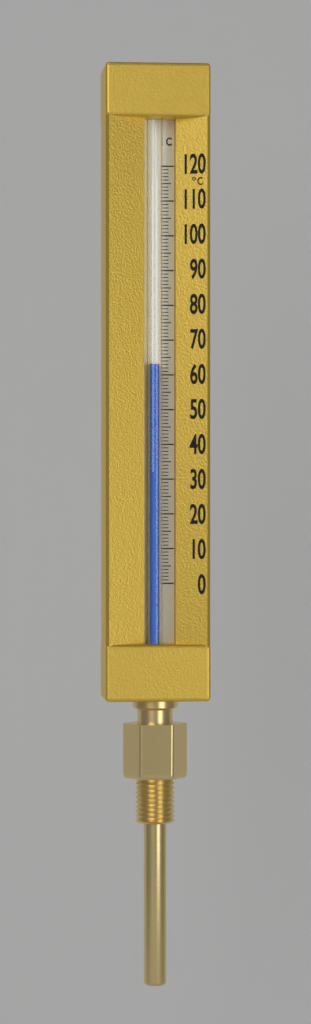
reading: 63 °C
